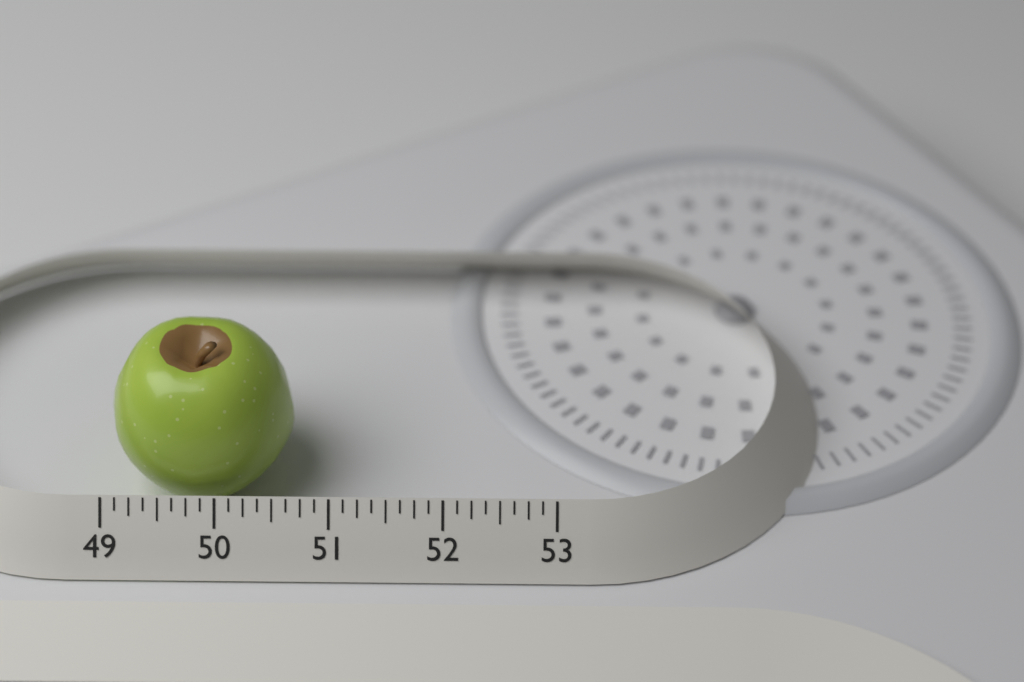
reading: 50.625 (no unit)
